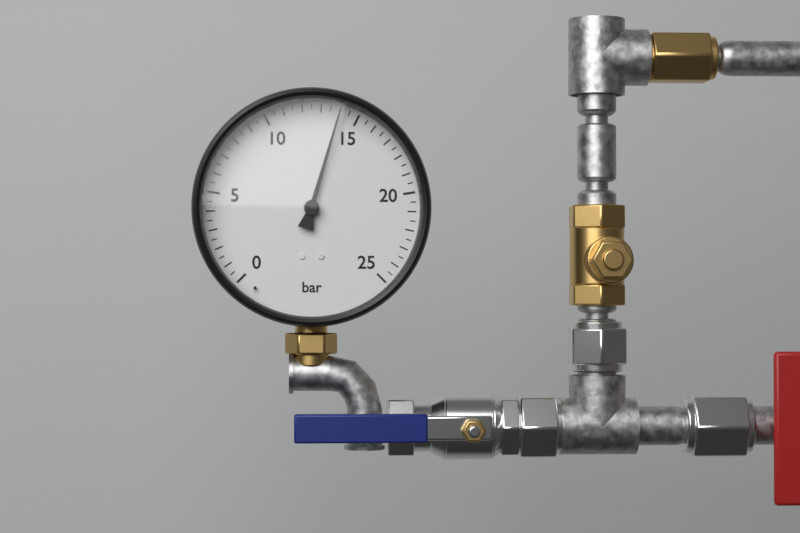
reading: 14.0 bar
